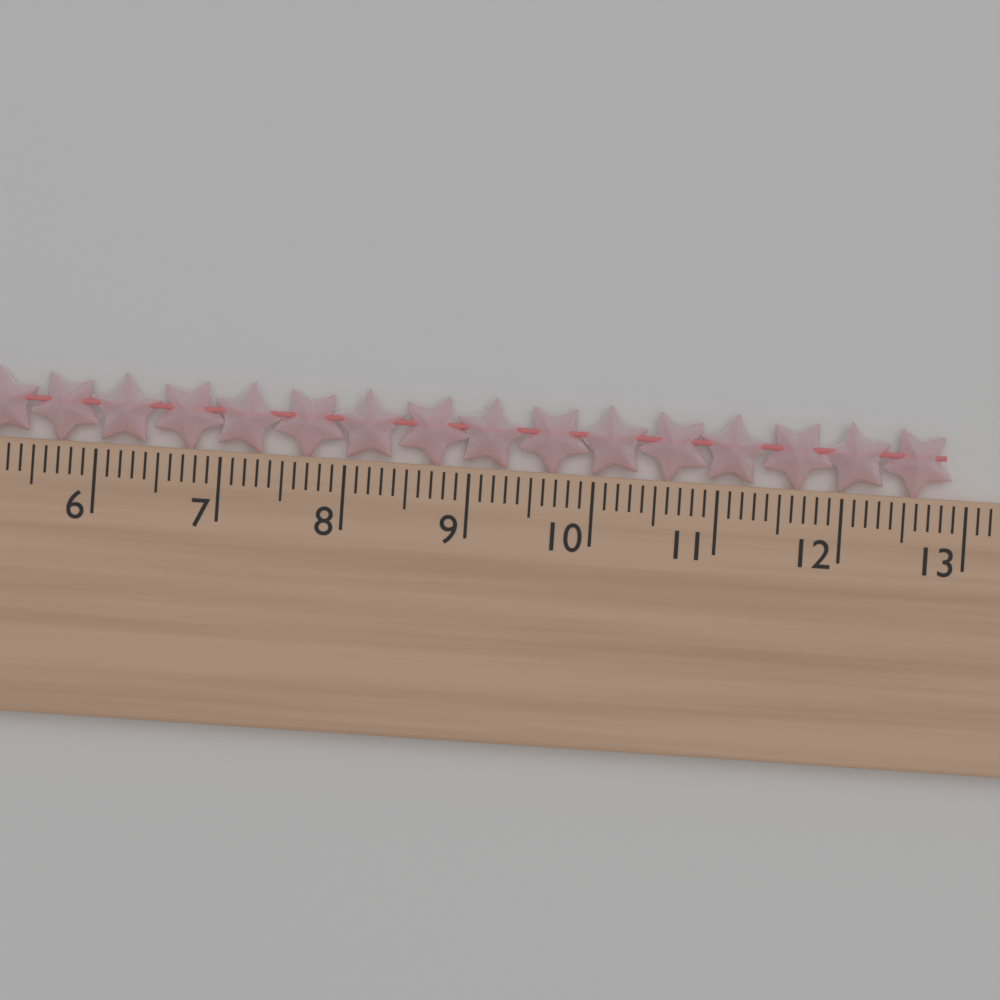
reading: 12.9 cm
